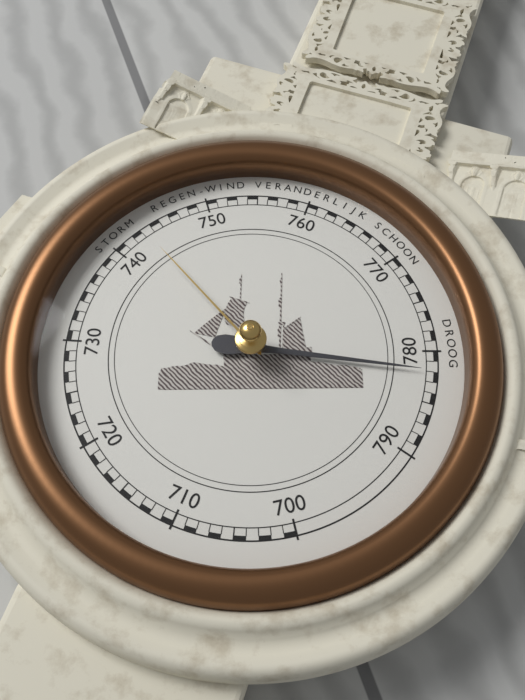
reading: 782 mmHg
